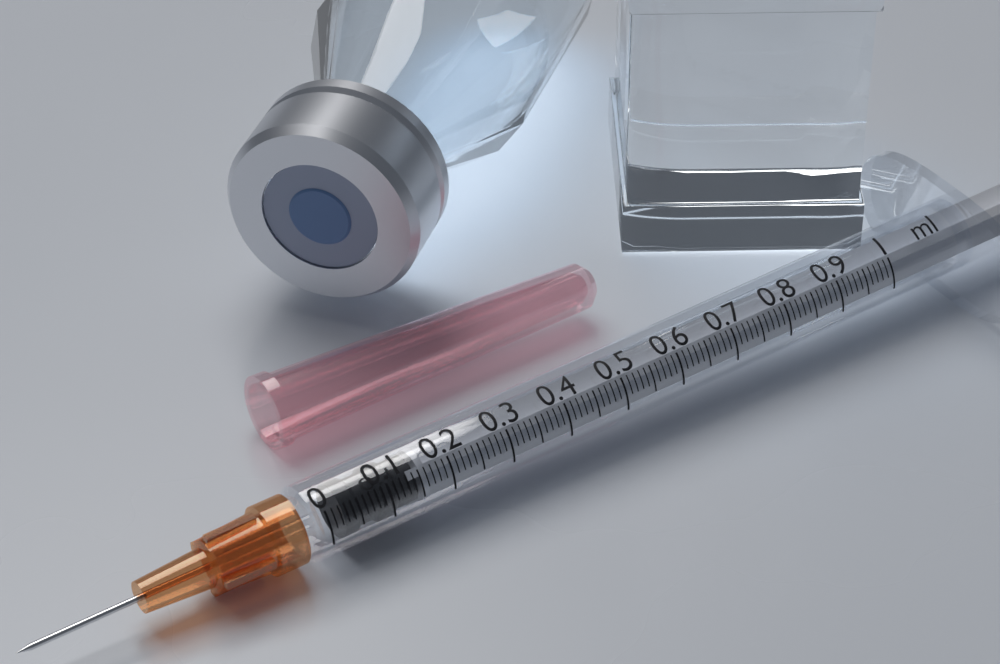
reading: 0.03 ml
